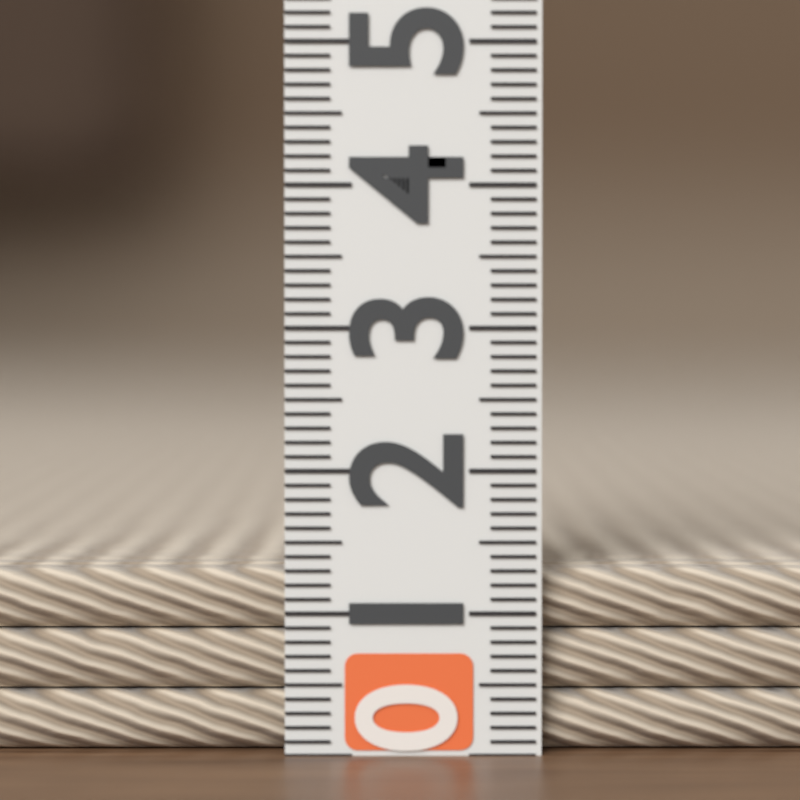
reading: 1.3 (no unit)
